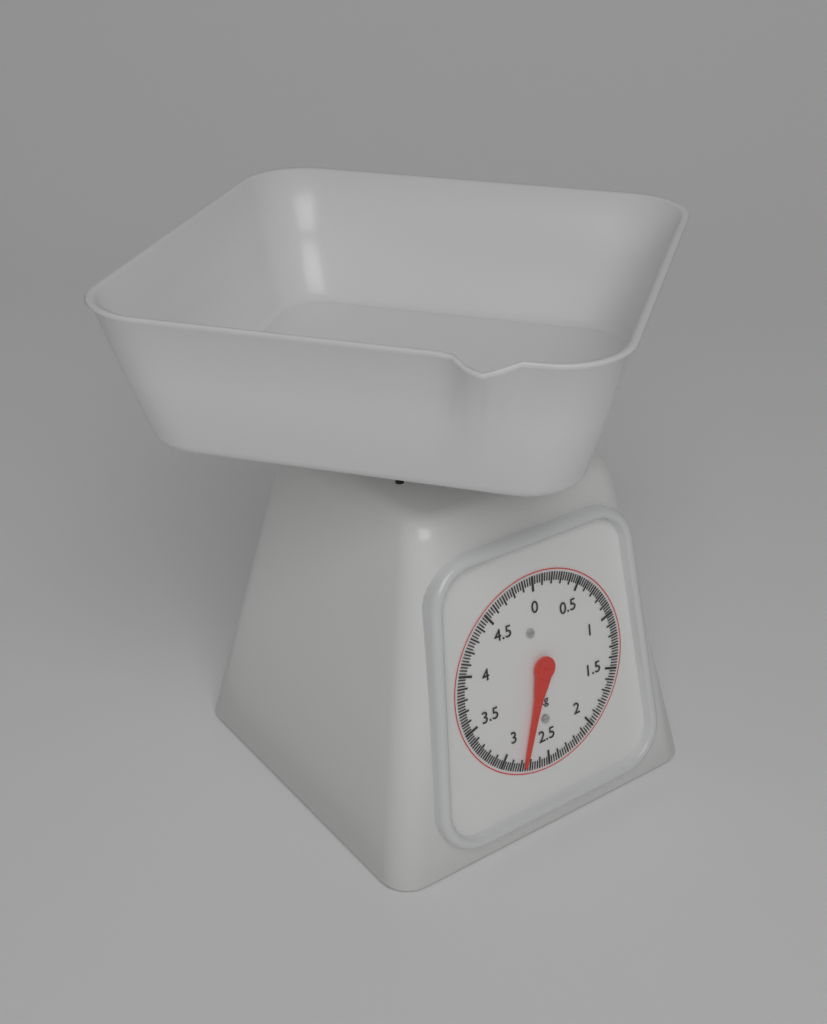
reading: 2.775 kg
